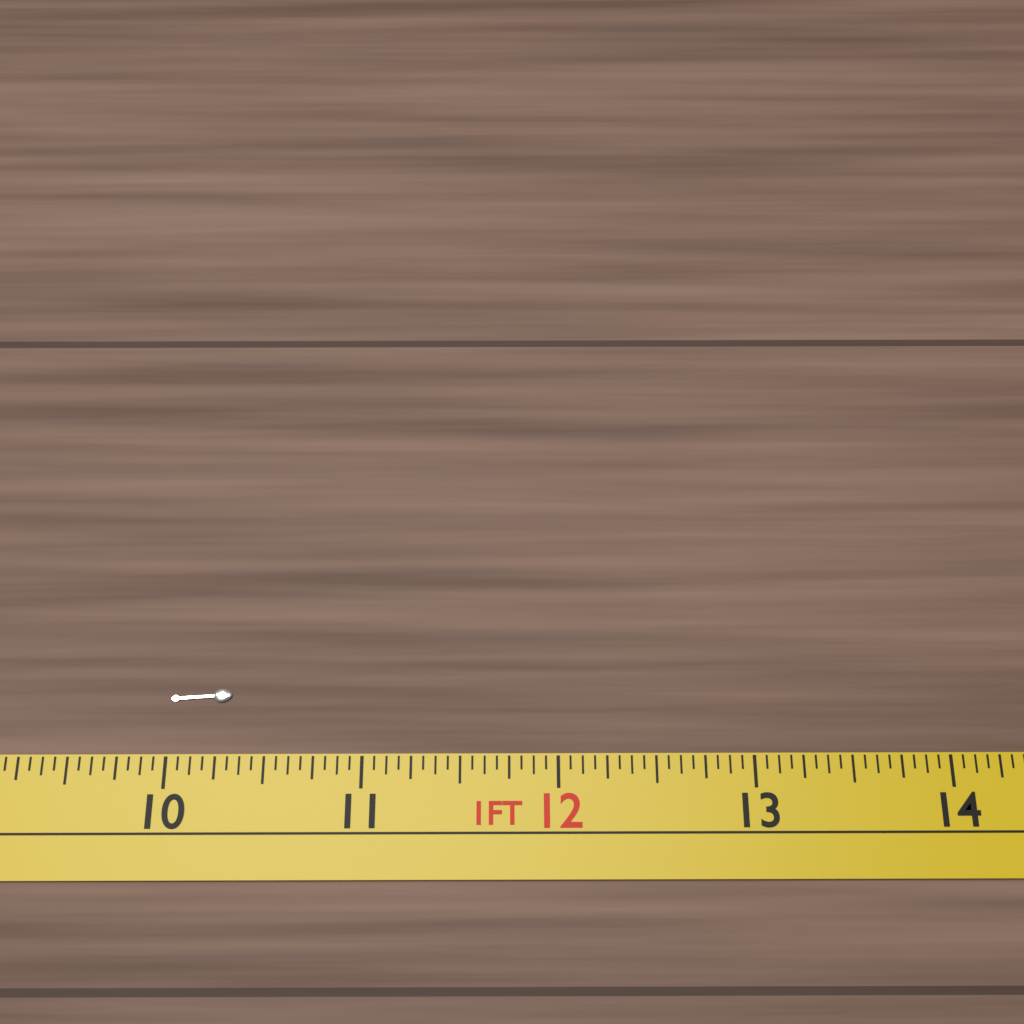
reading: 10.3125 in
